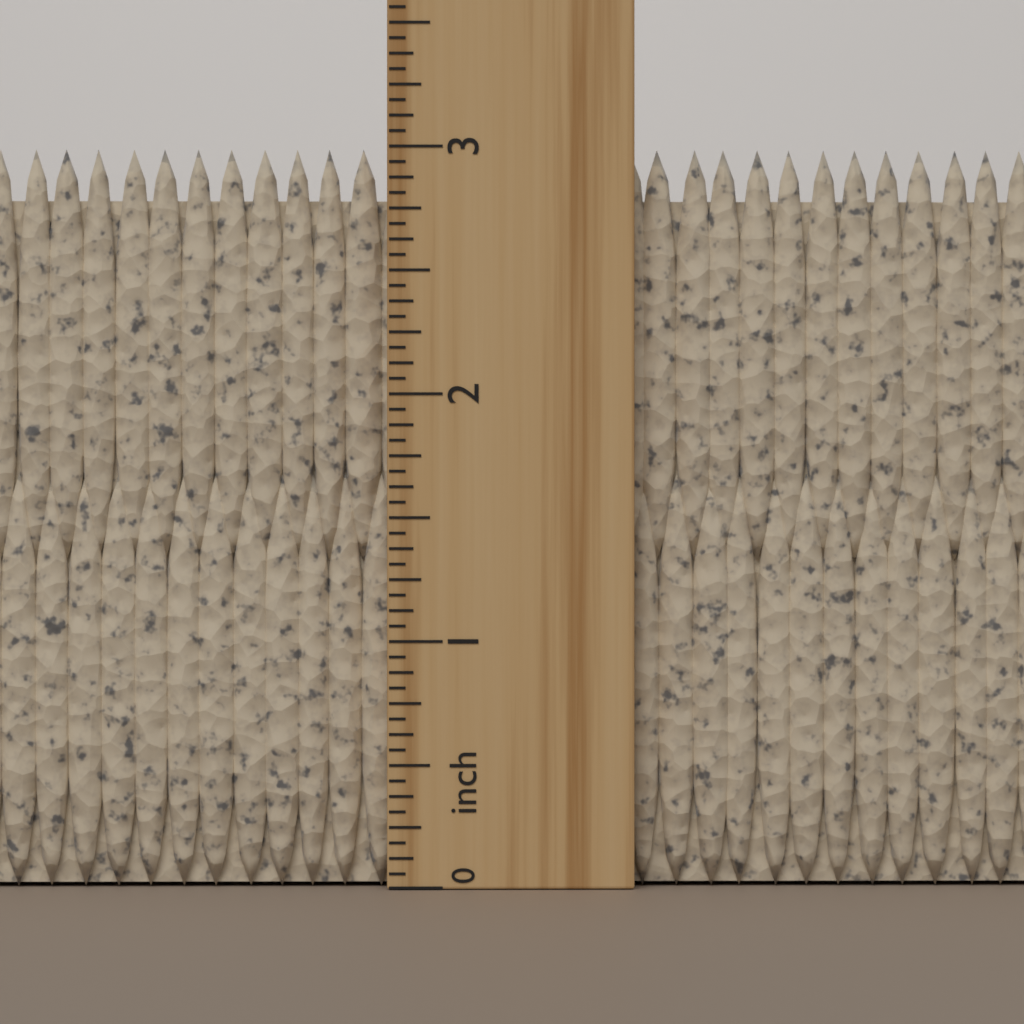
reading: 3.0000 inch
